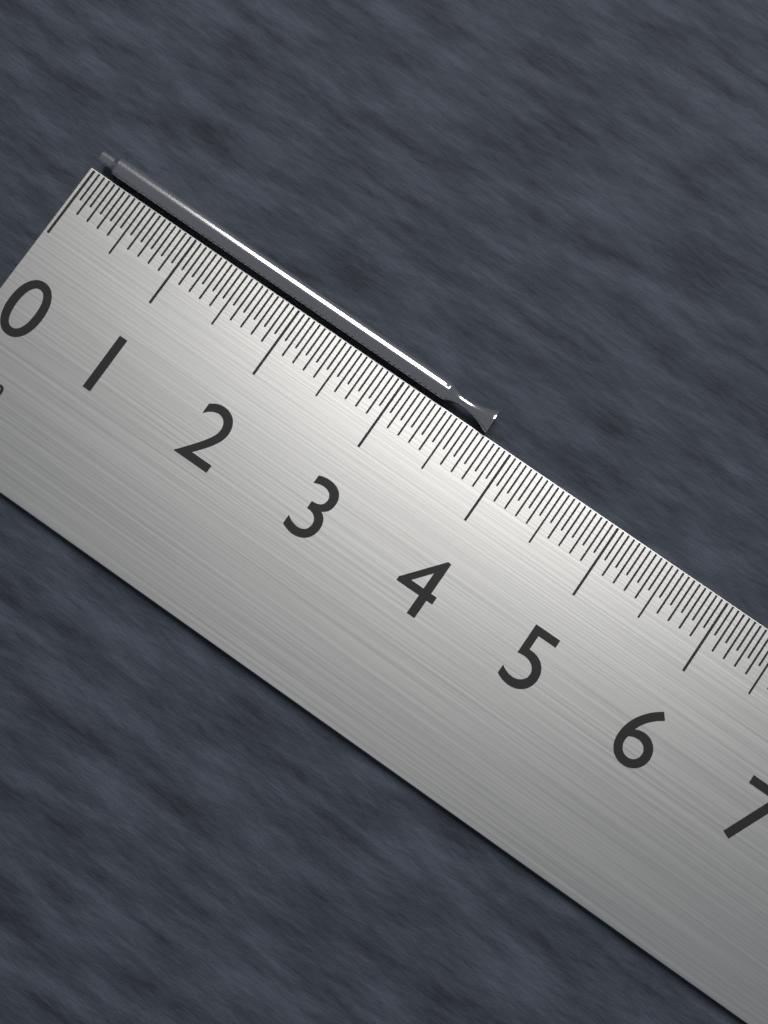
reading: 3.75 cm
